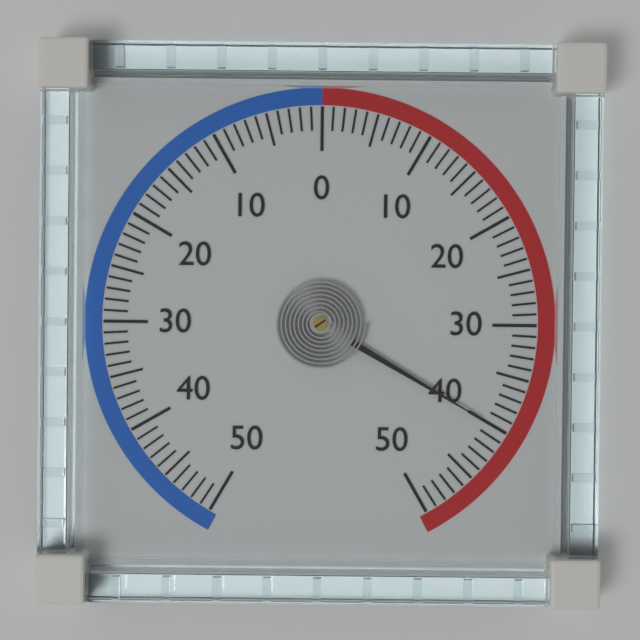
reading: 40 (no unit)
